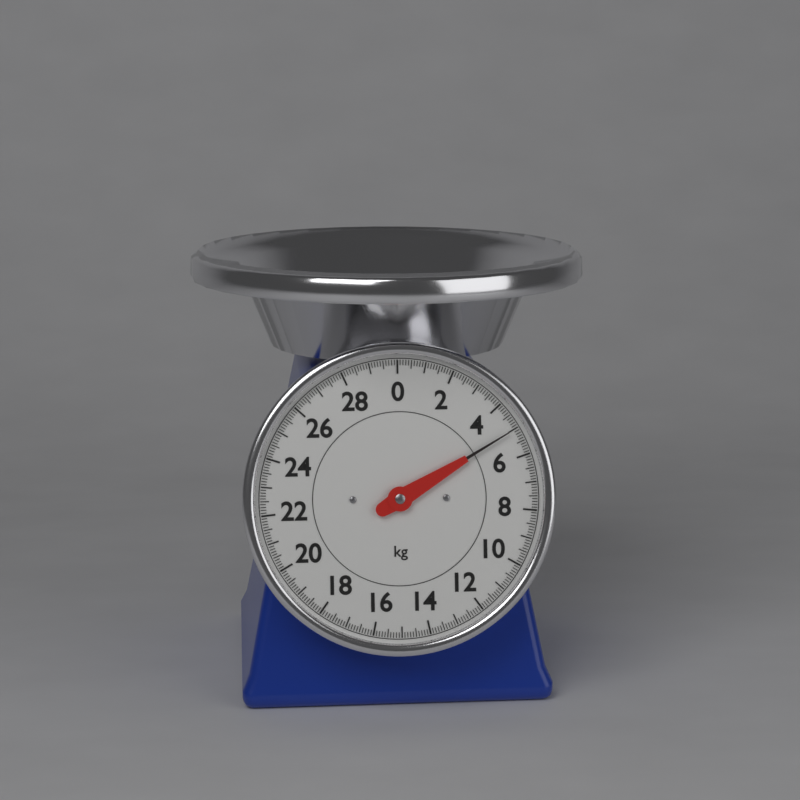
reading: 5.0 kg
